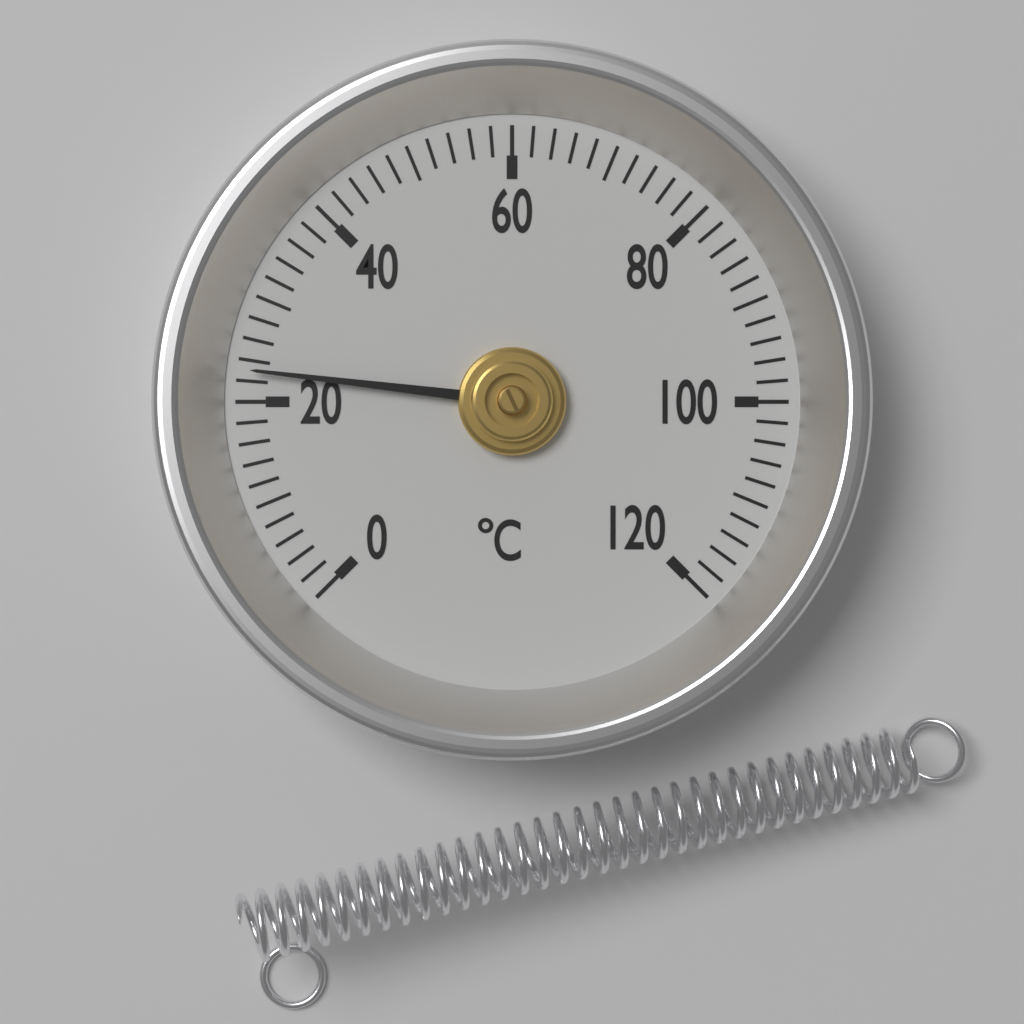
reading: 23 °C
